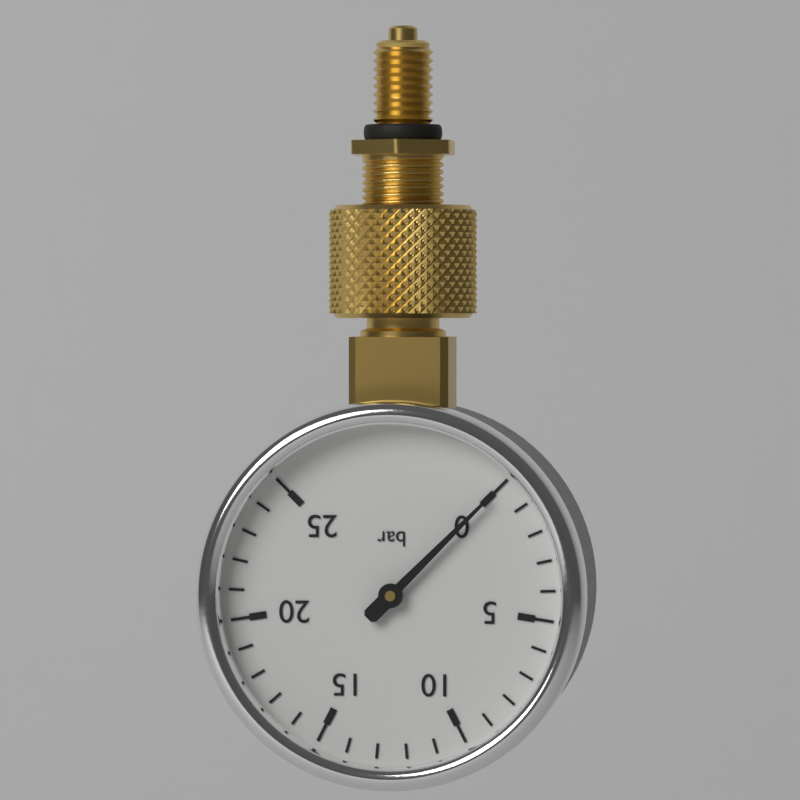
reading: 0 bar
